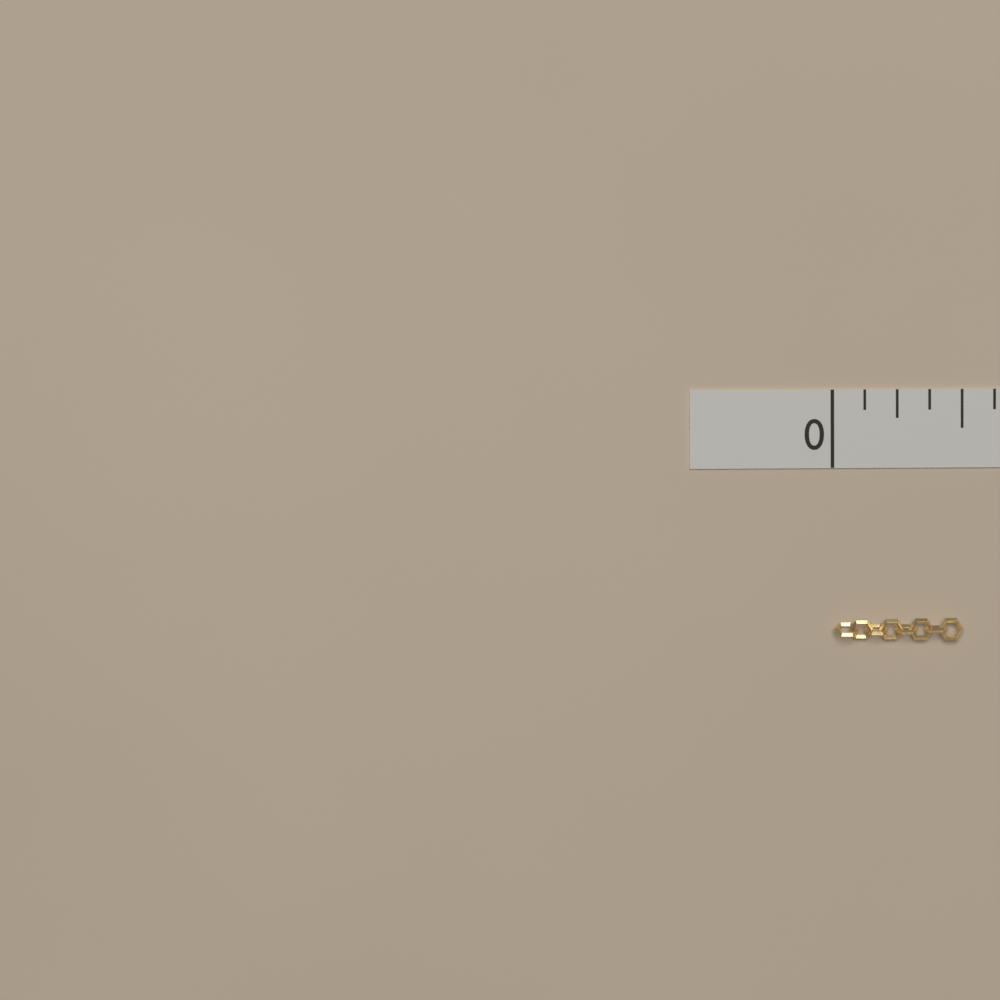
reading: 0.500 in
